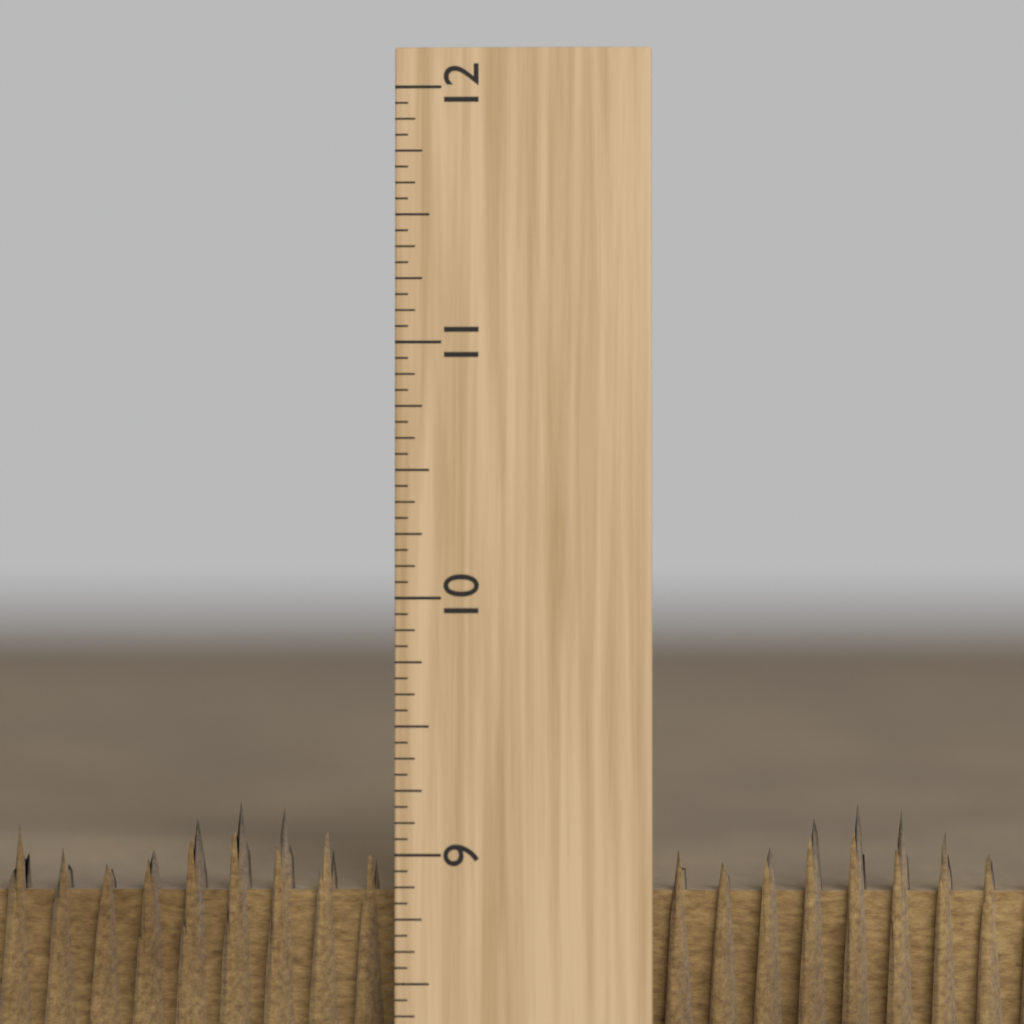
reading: 9.1875 inch
